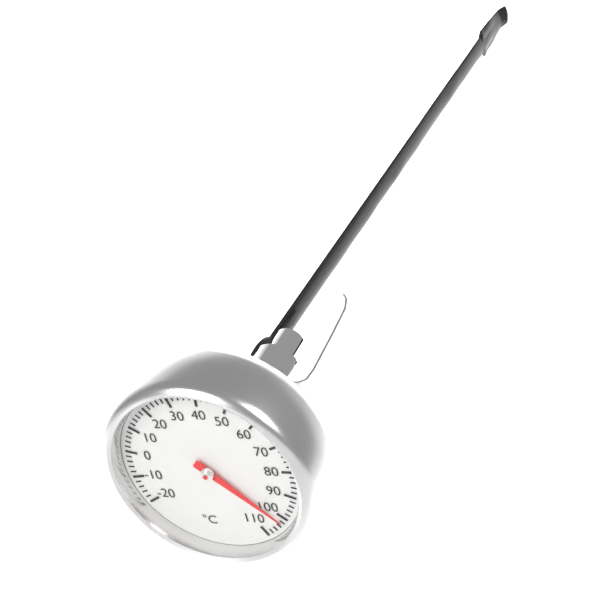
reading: 102 °C
